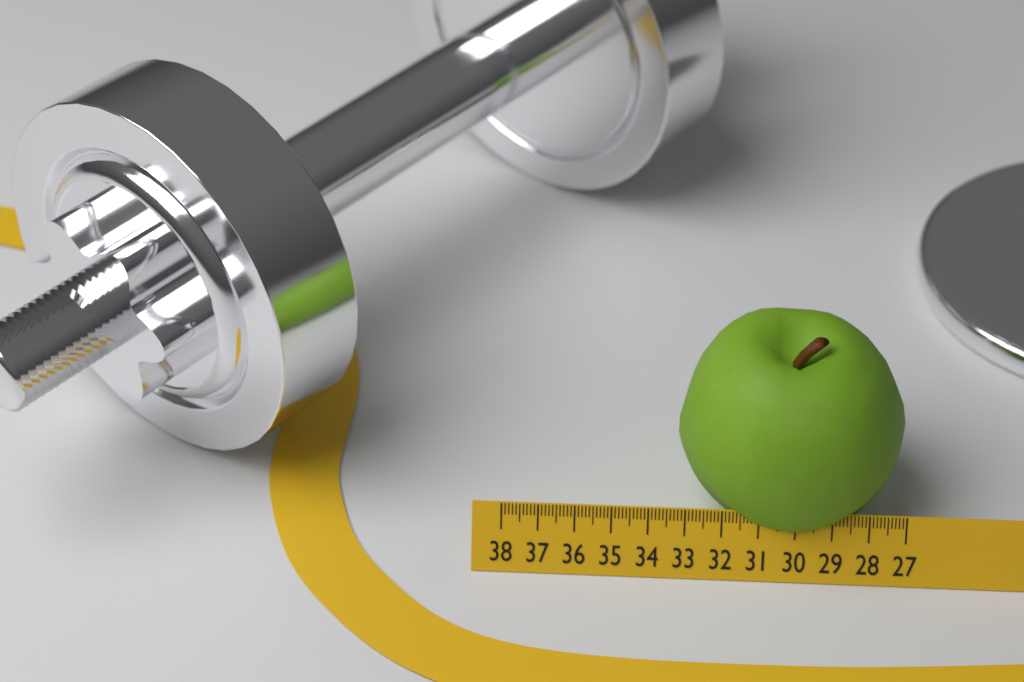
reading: 33.2 (no unit)
